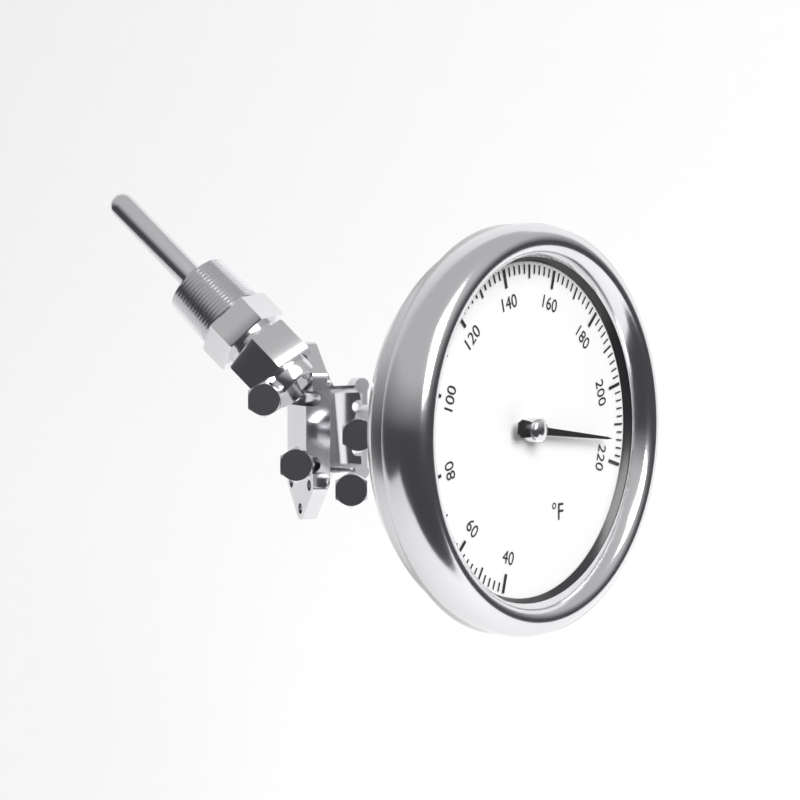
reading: 214 °F
